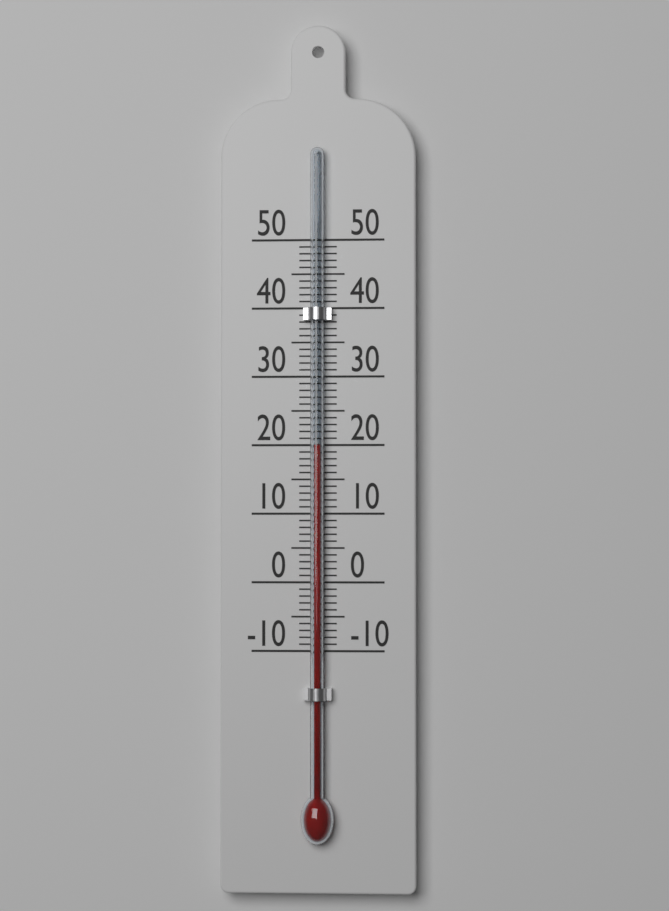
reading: 20 (no unit)
